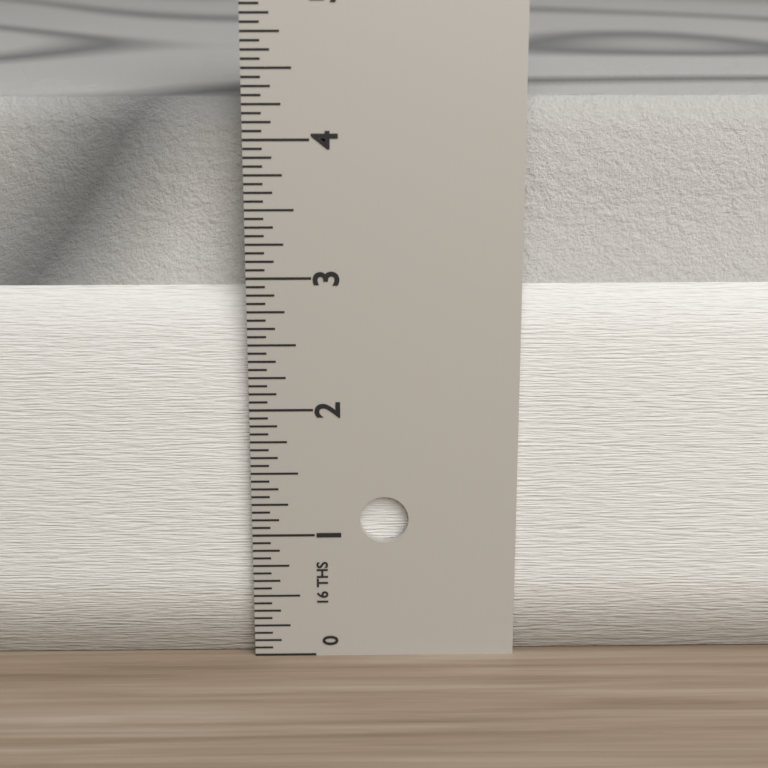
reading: 4.2500 in
